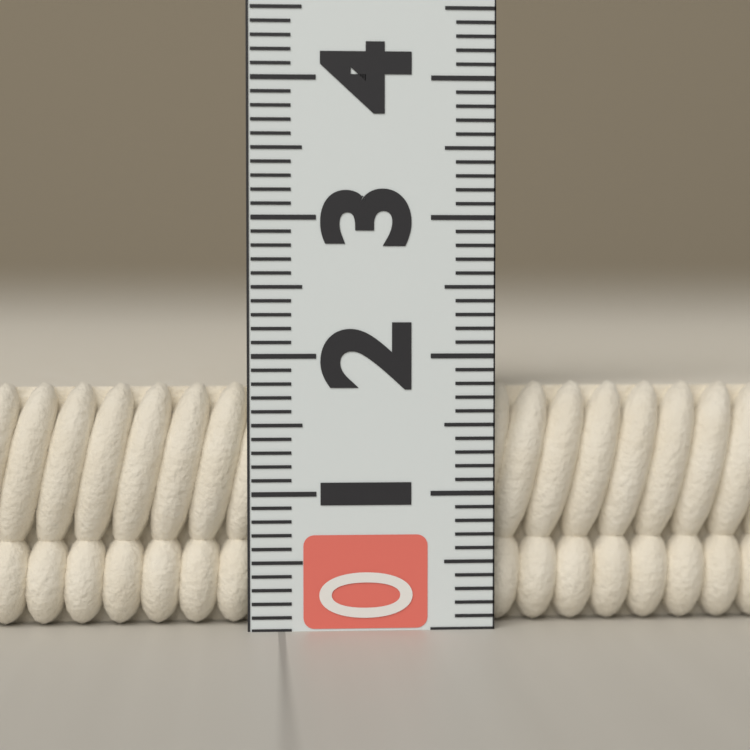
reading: 1.8 (no unit)
